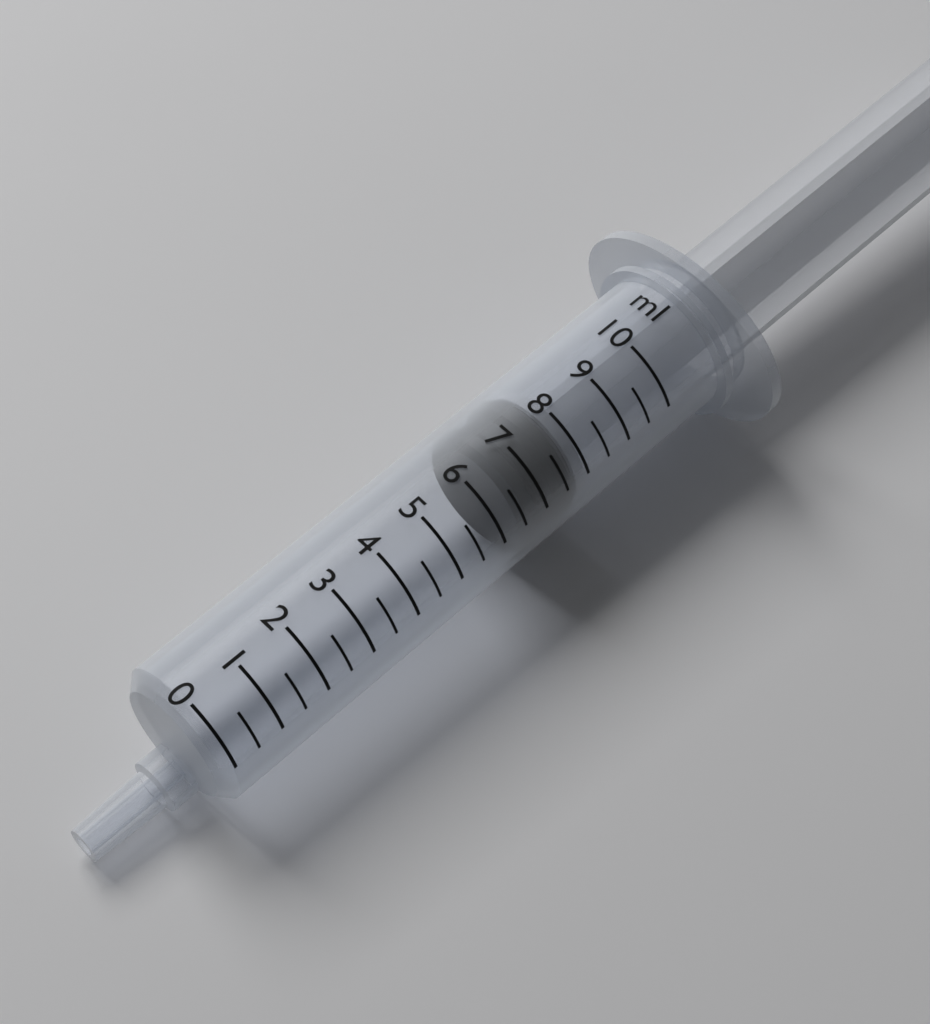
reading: 6.5 ml
